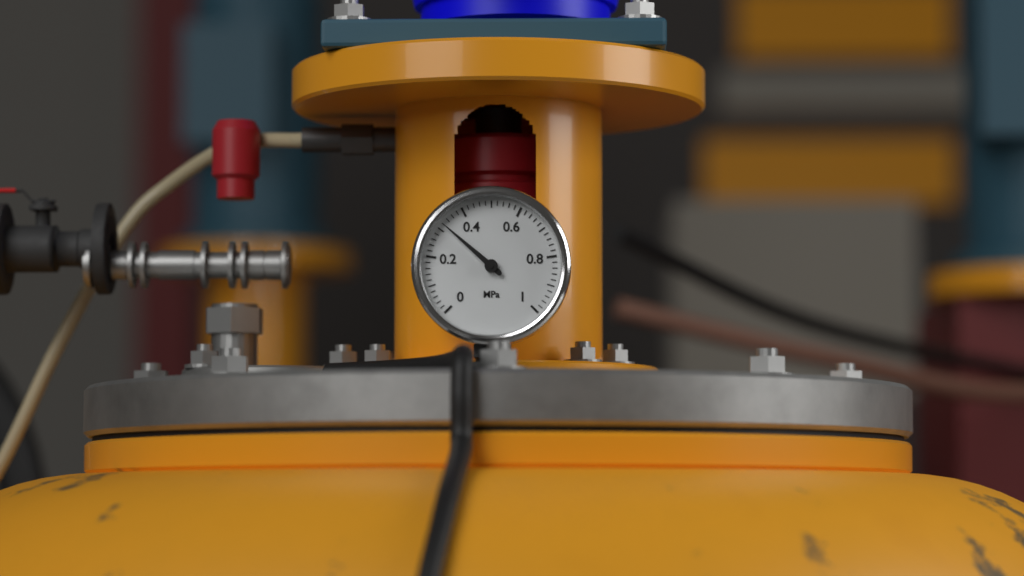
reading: 0.32 MPa
